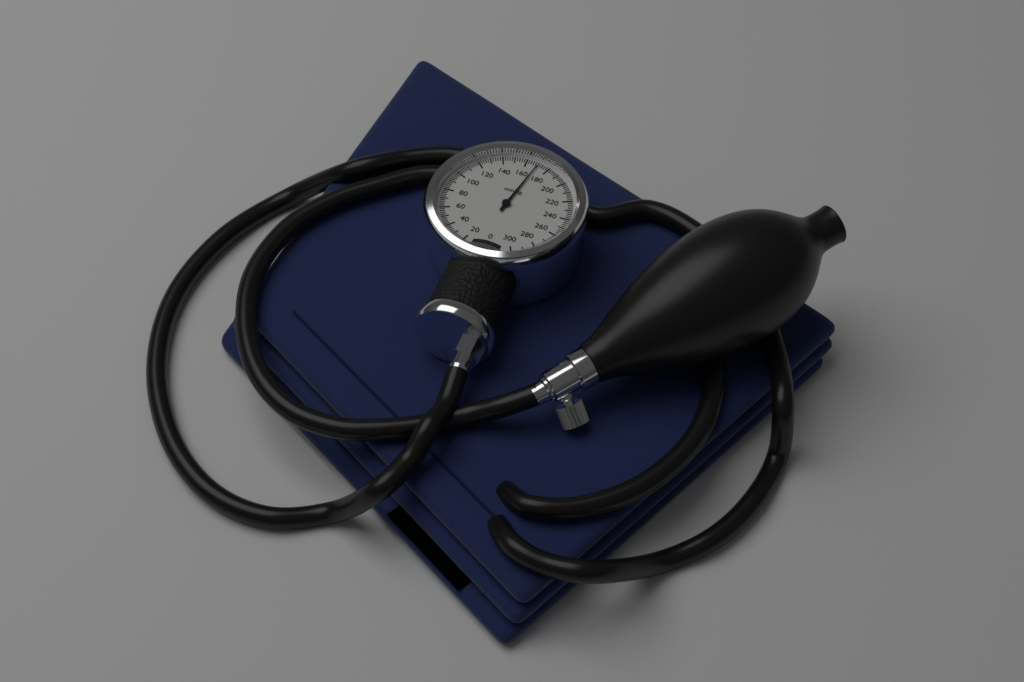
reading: 170 mmHg
